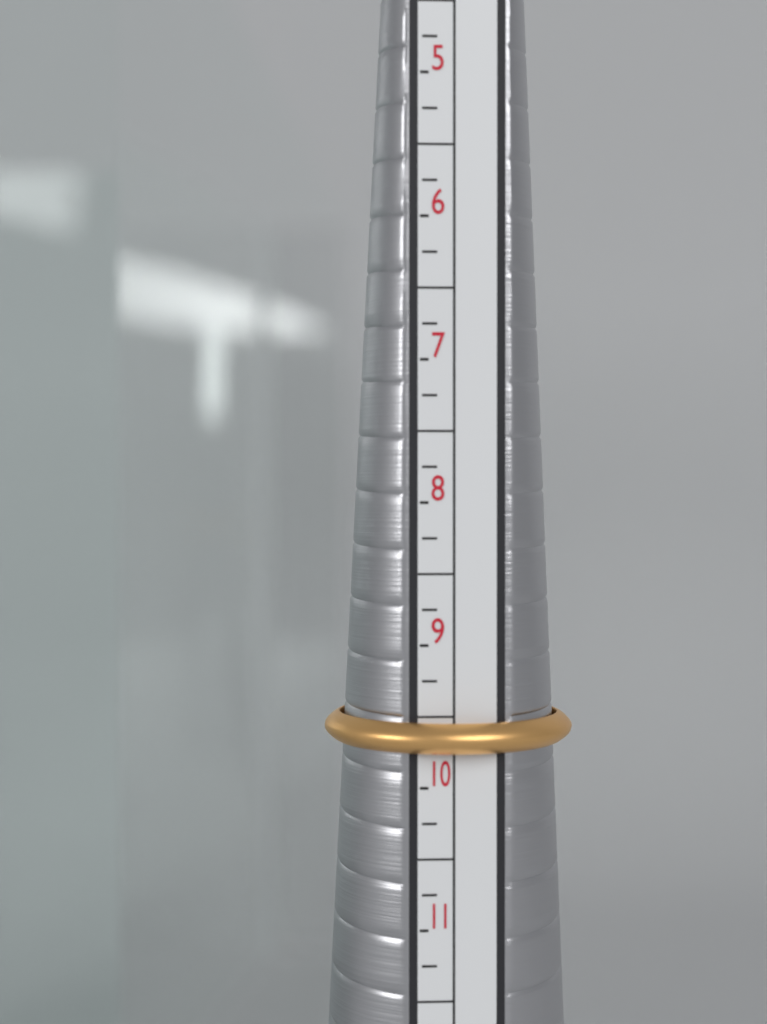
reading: 9.75 (no unit)
